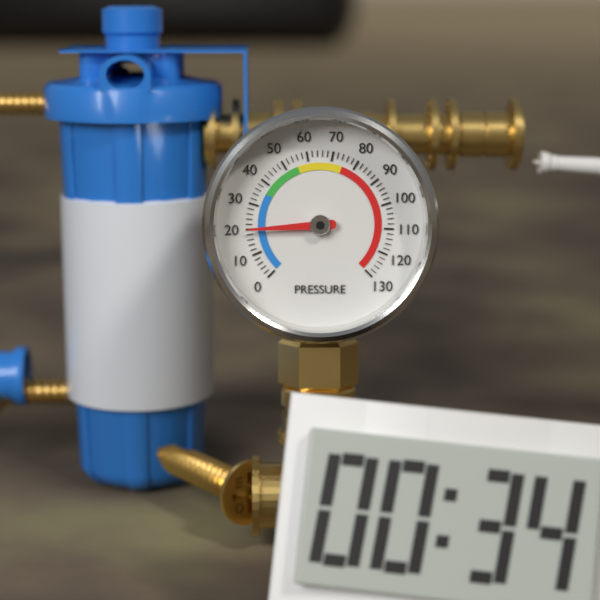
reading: 20 (no unit)
